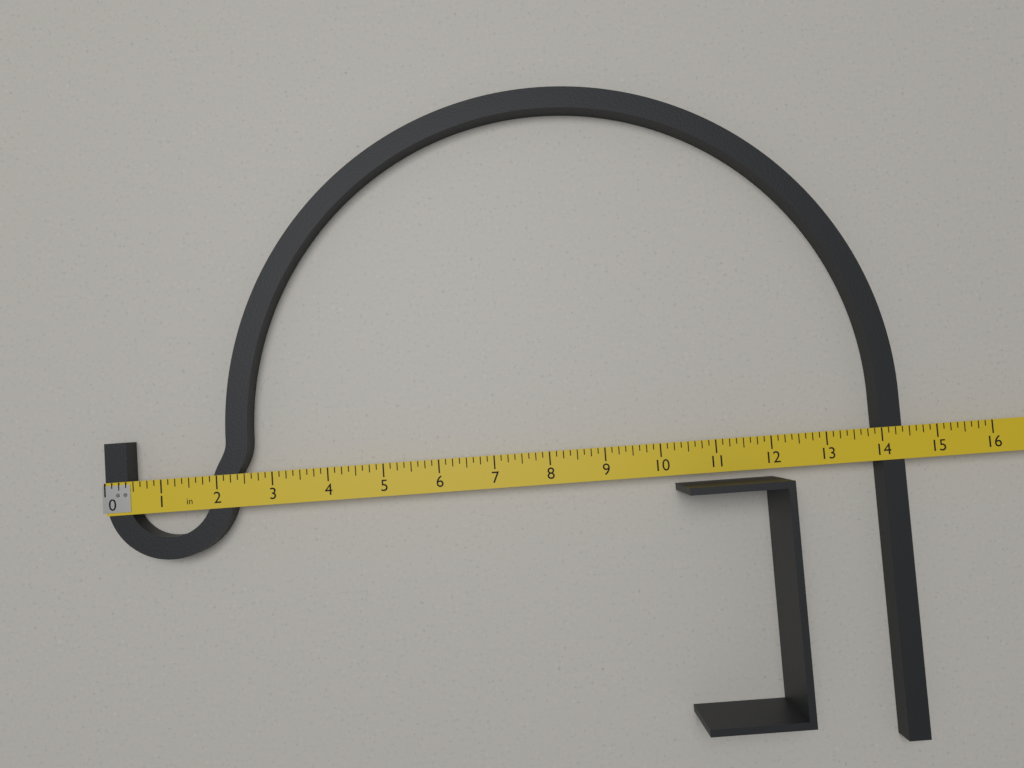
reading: 14.375 in
